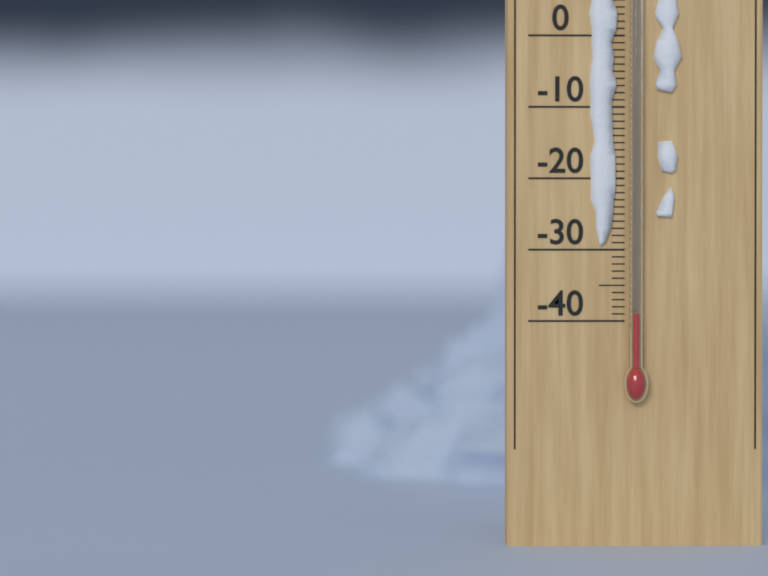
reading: -39 °C
